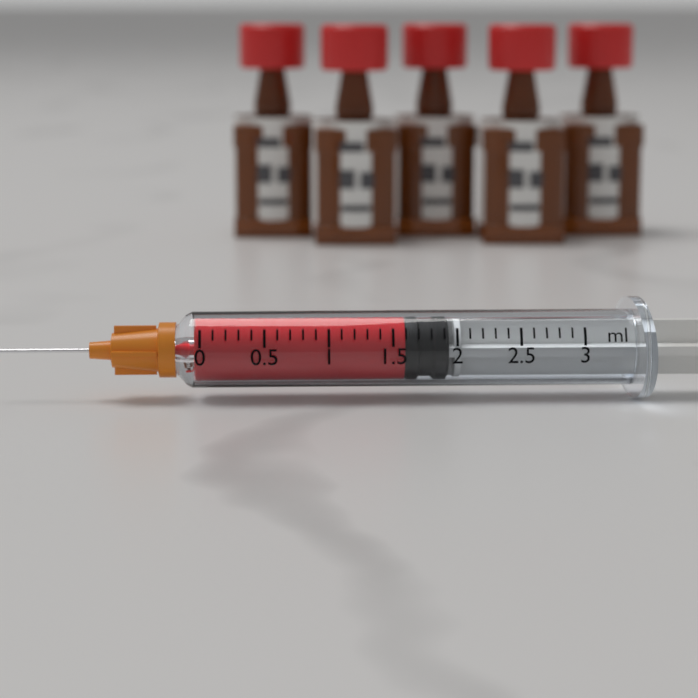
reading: 1.6 ml
